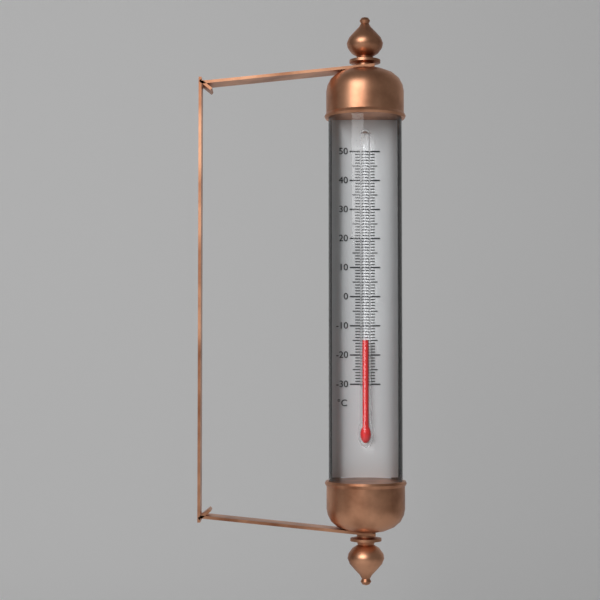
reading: -15 °C
